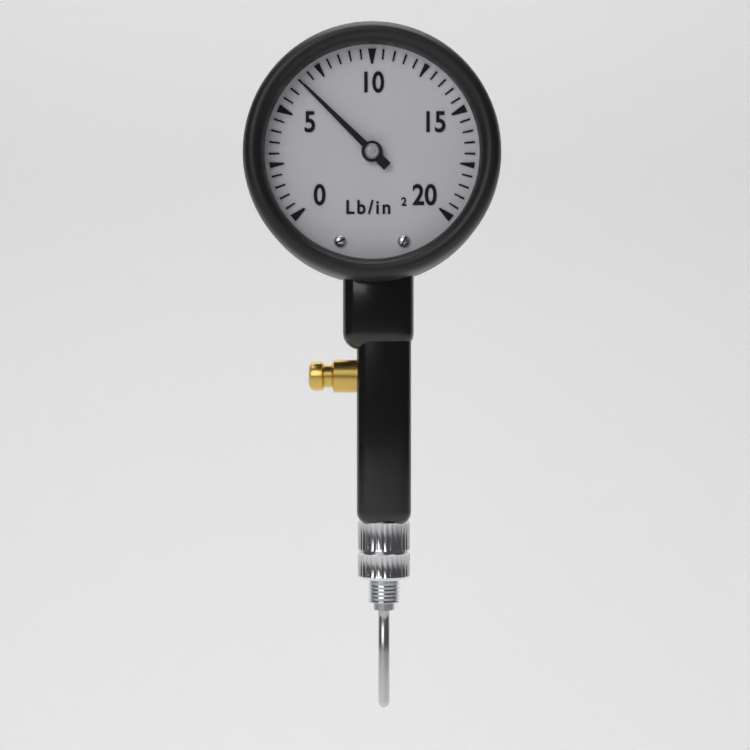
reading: 6.5 lb/in²
